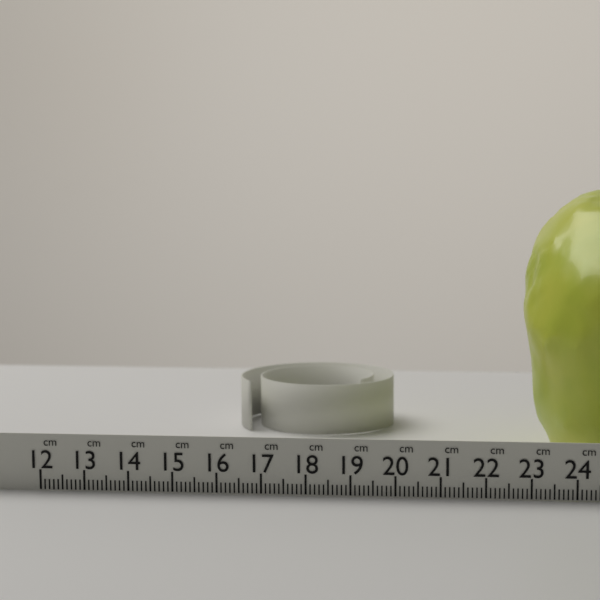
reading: 22.8 cm
